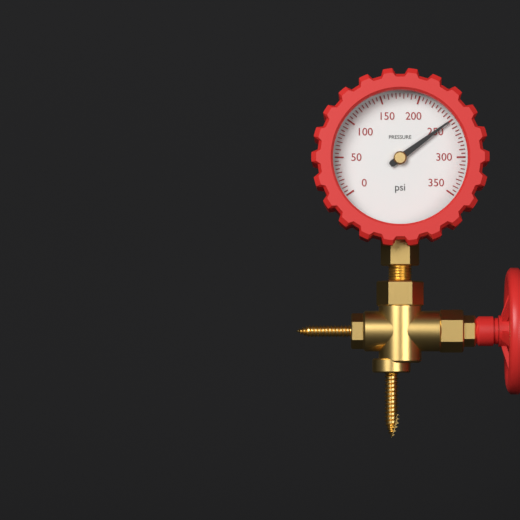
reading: 250 psi
